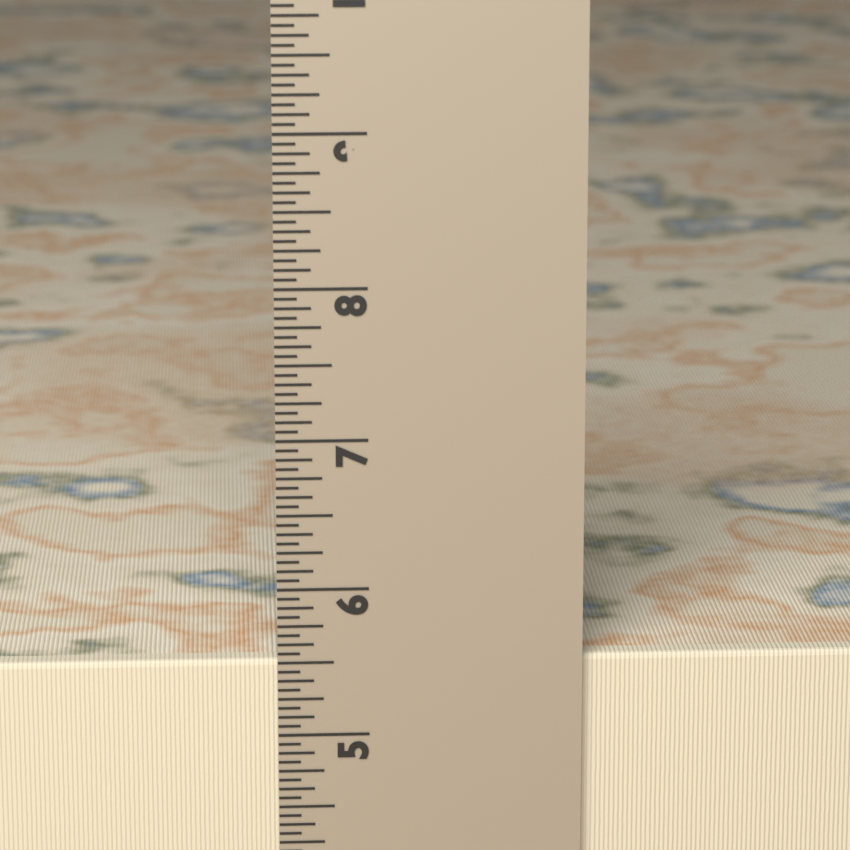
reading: 5.5000 in
